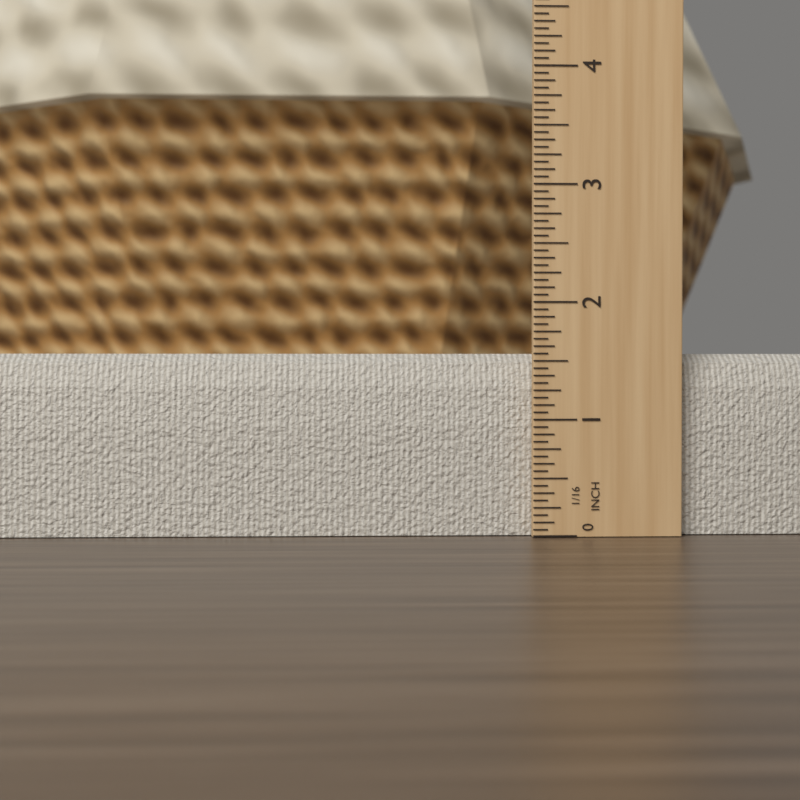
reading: 1.5625 in
